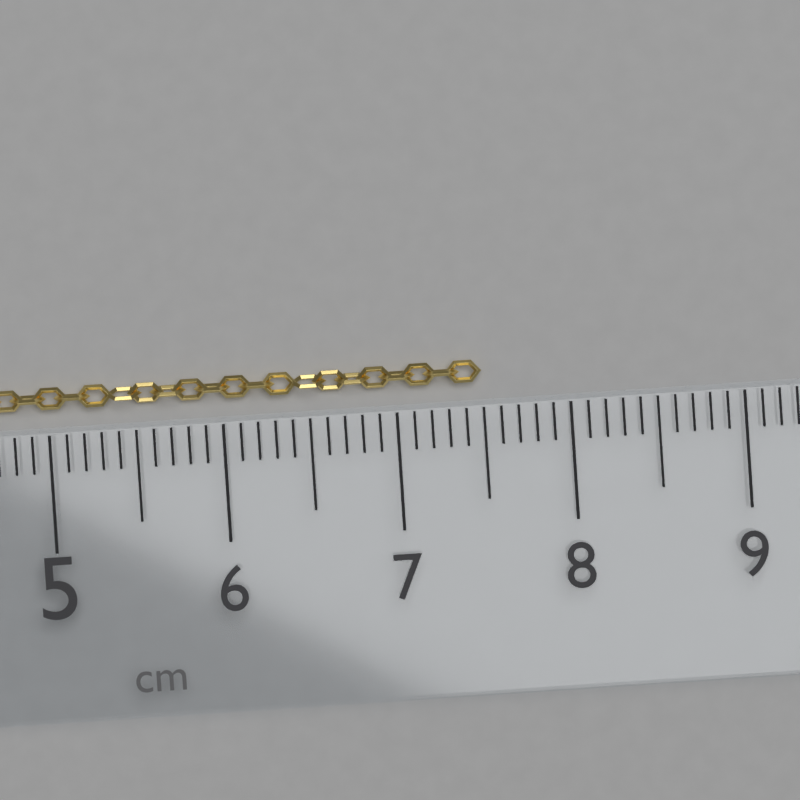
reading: 7.5 cm
